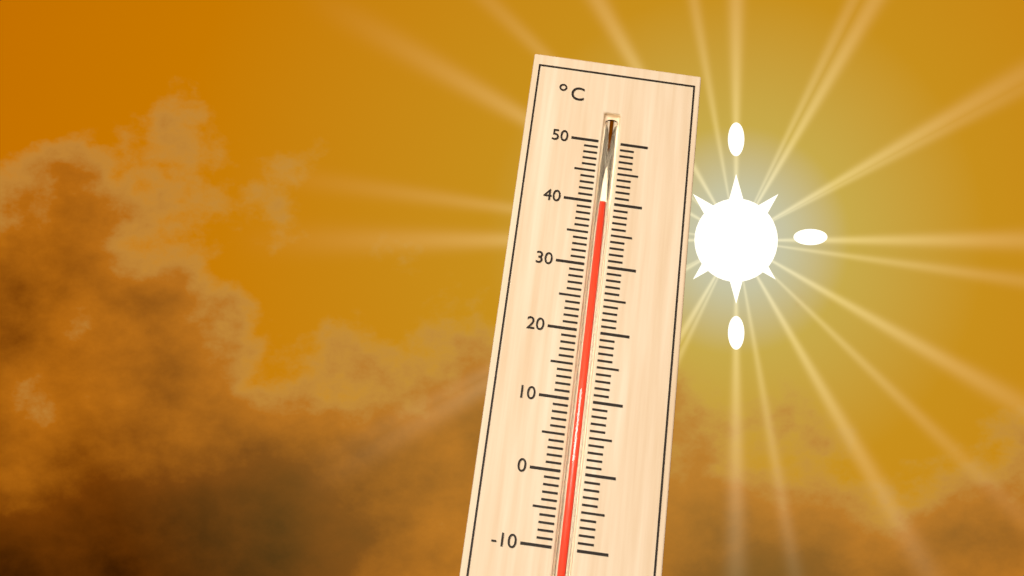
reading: 40 °C
